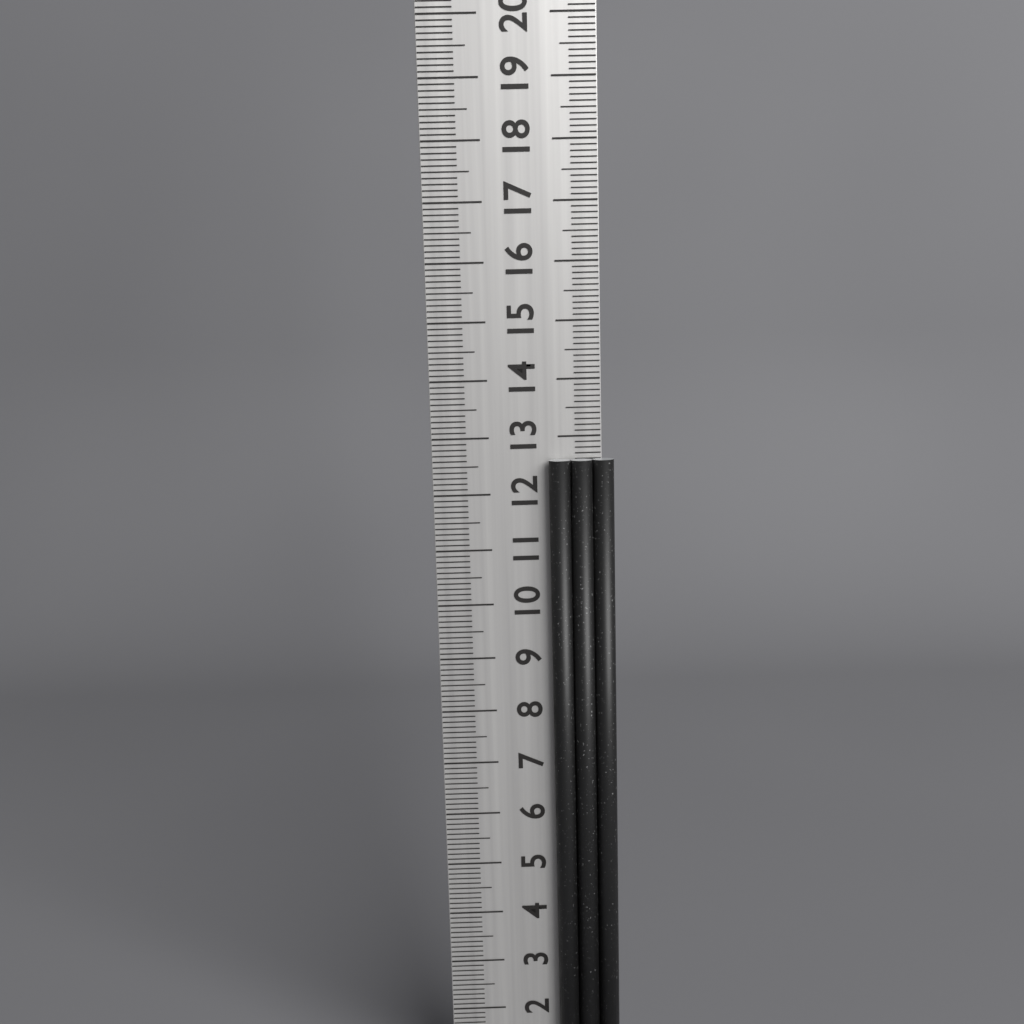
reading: 12.6 cm
